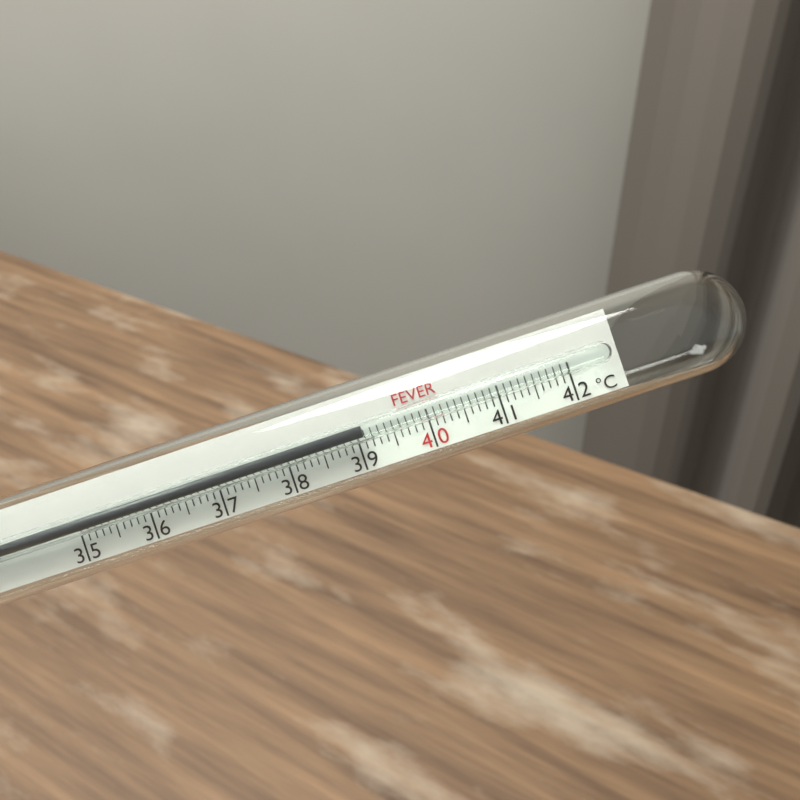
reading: 39.1 °C
